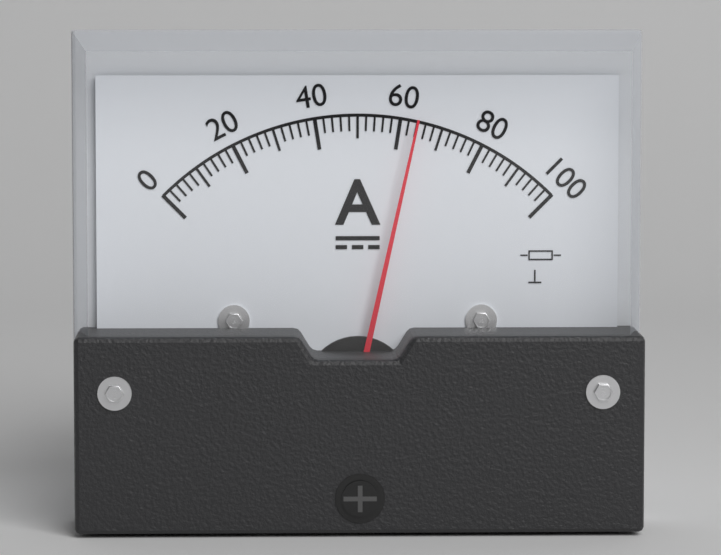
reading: 64 A
